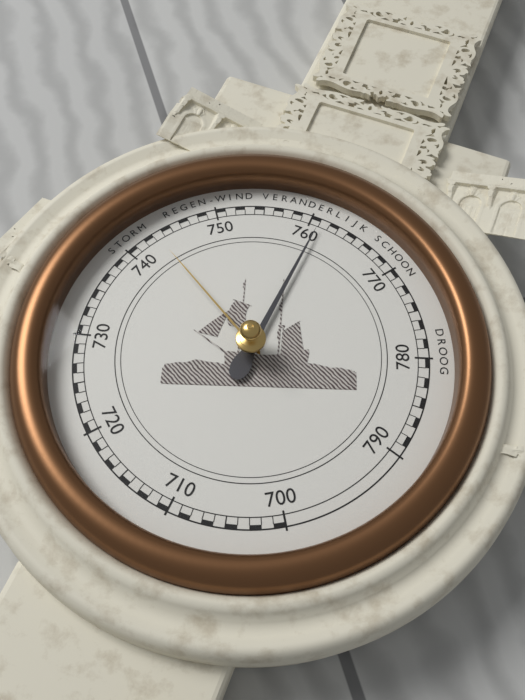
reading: 761 mmHg
